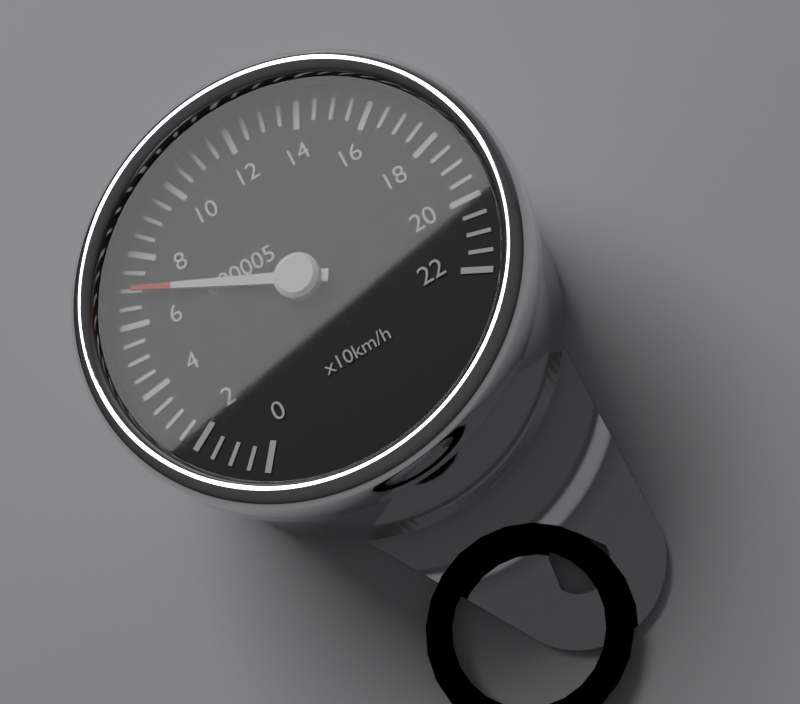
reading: 70 km/h
